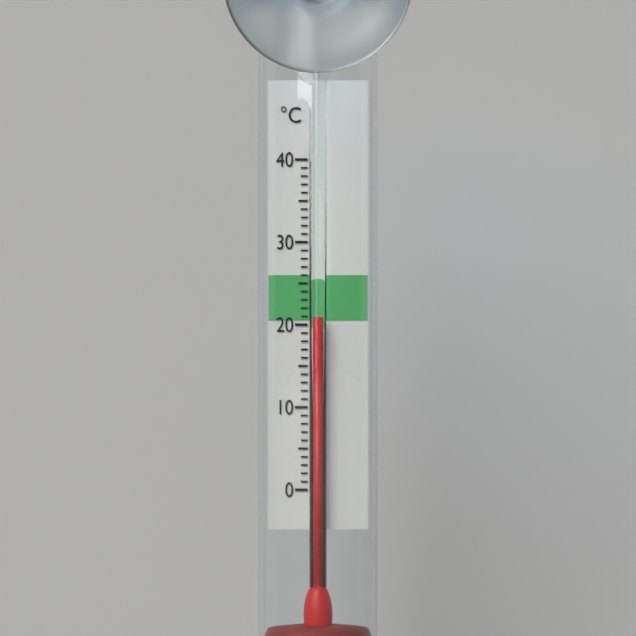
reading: 21 °C
